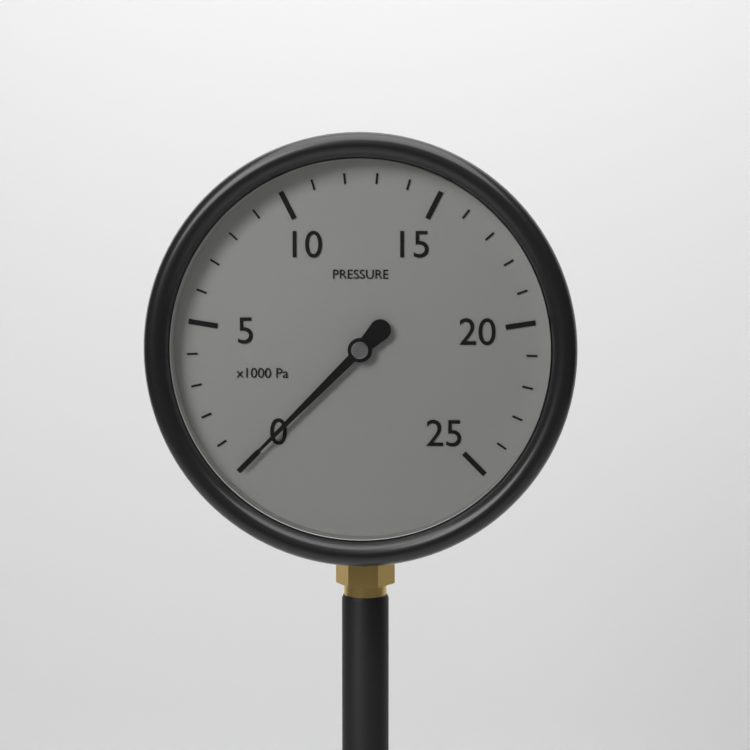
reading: 0 Pa
